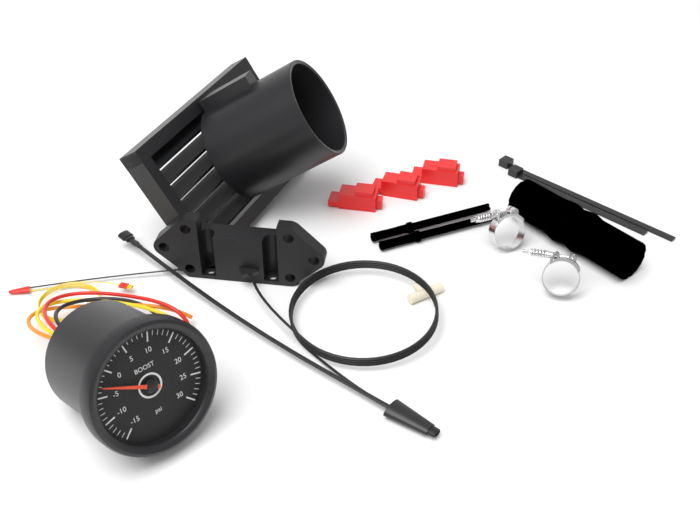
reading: -3 psi
